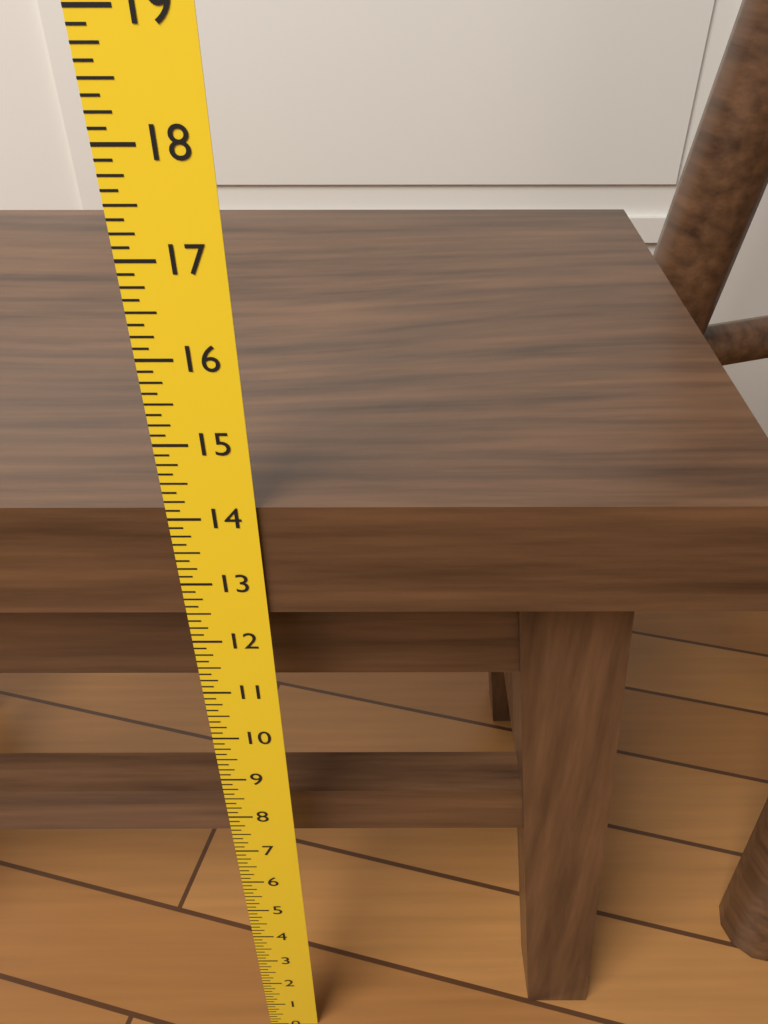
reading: 14.125 in
